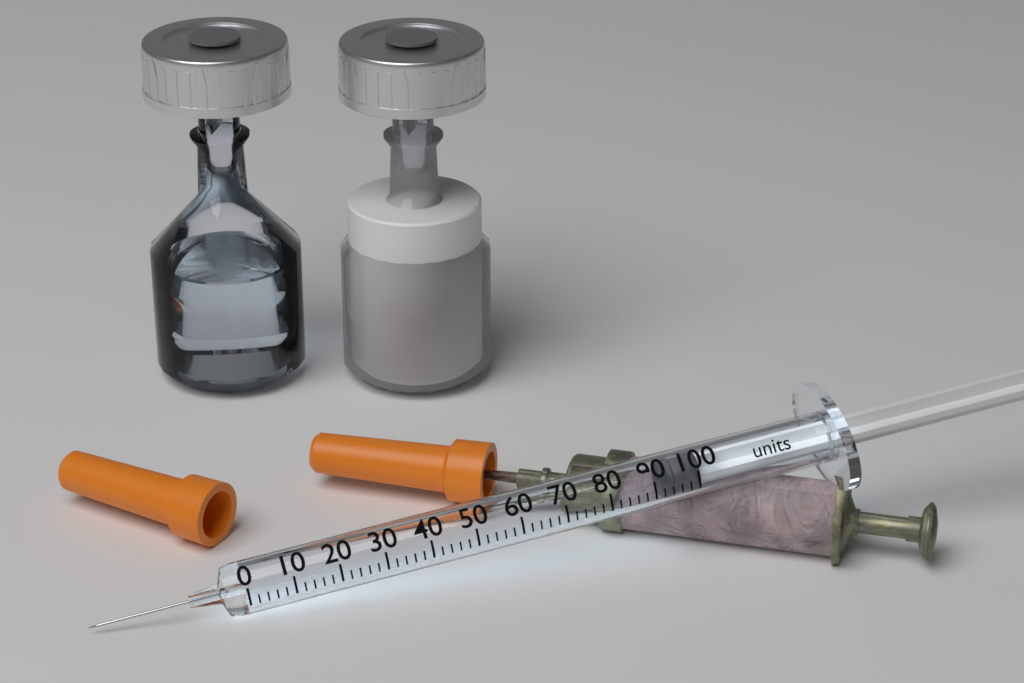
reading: 92 units
